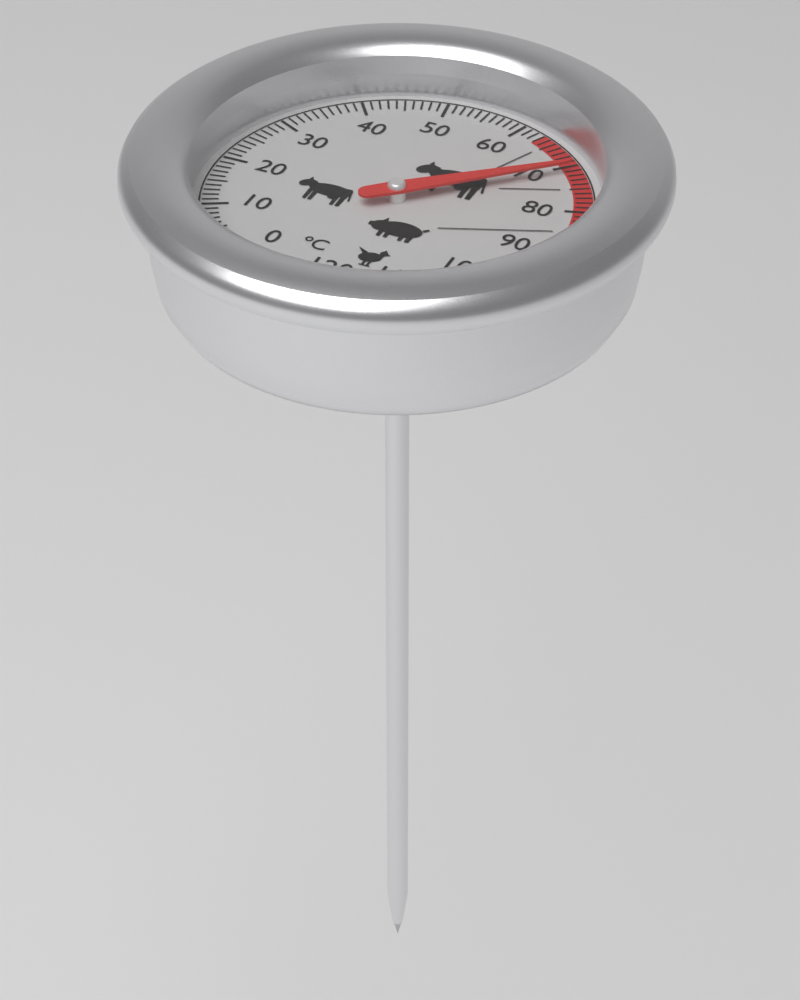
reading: 71 °C
